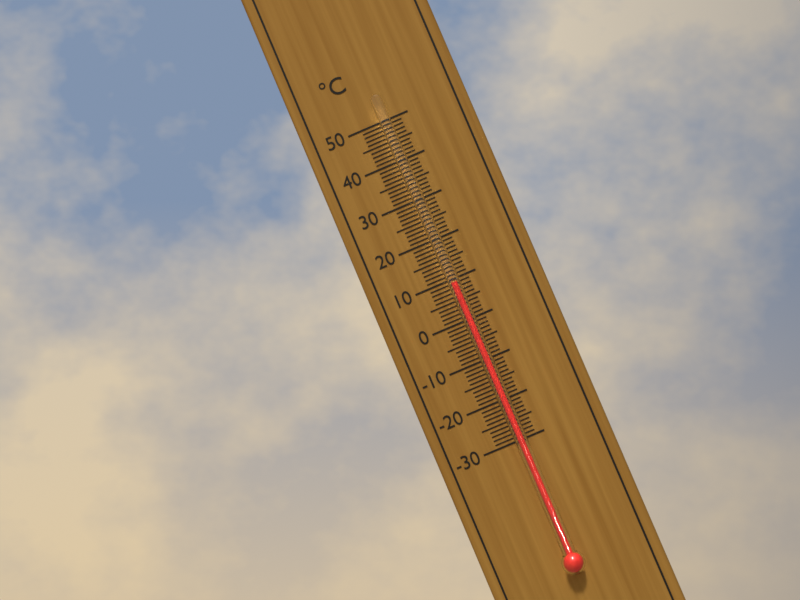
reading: 9 °C
